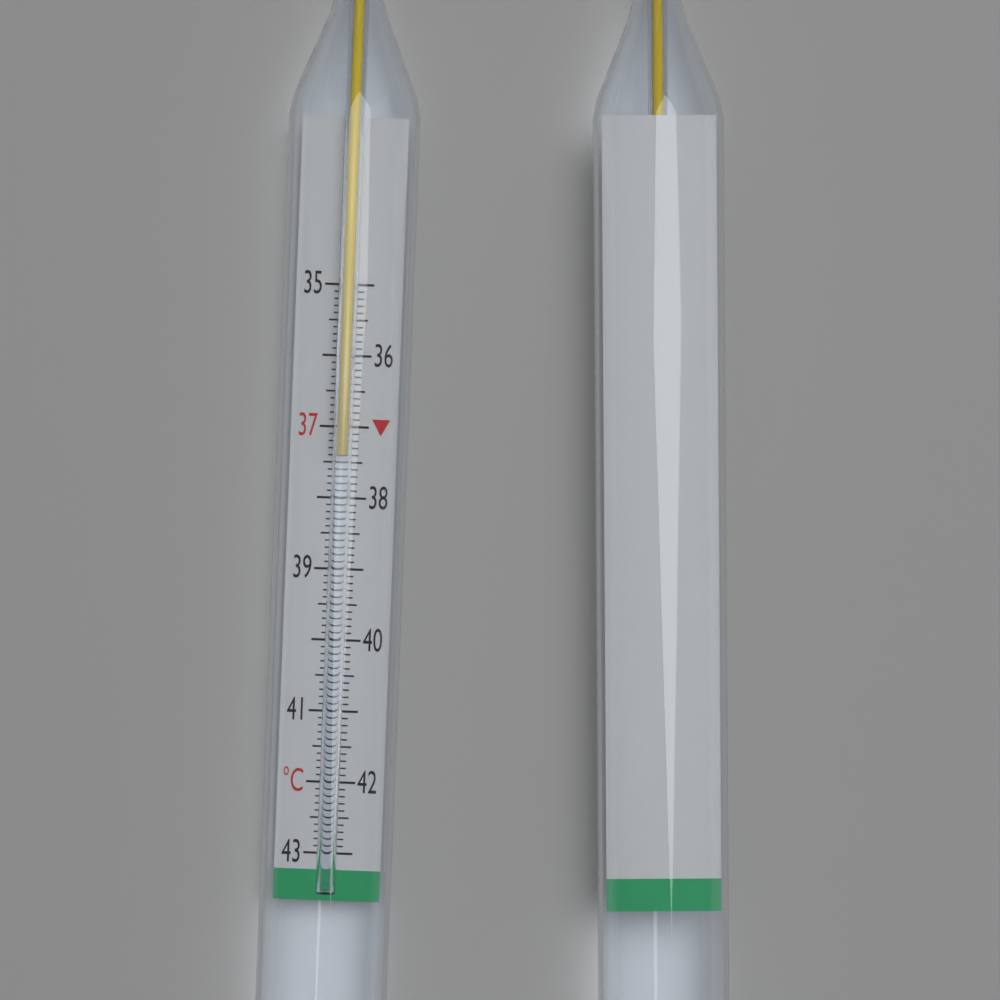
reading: 37.4 °C
